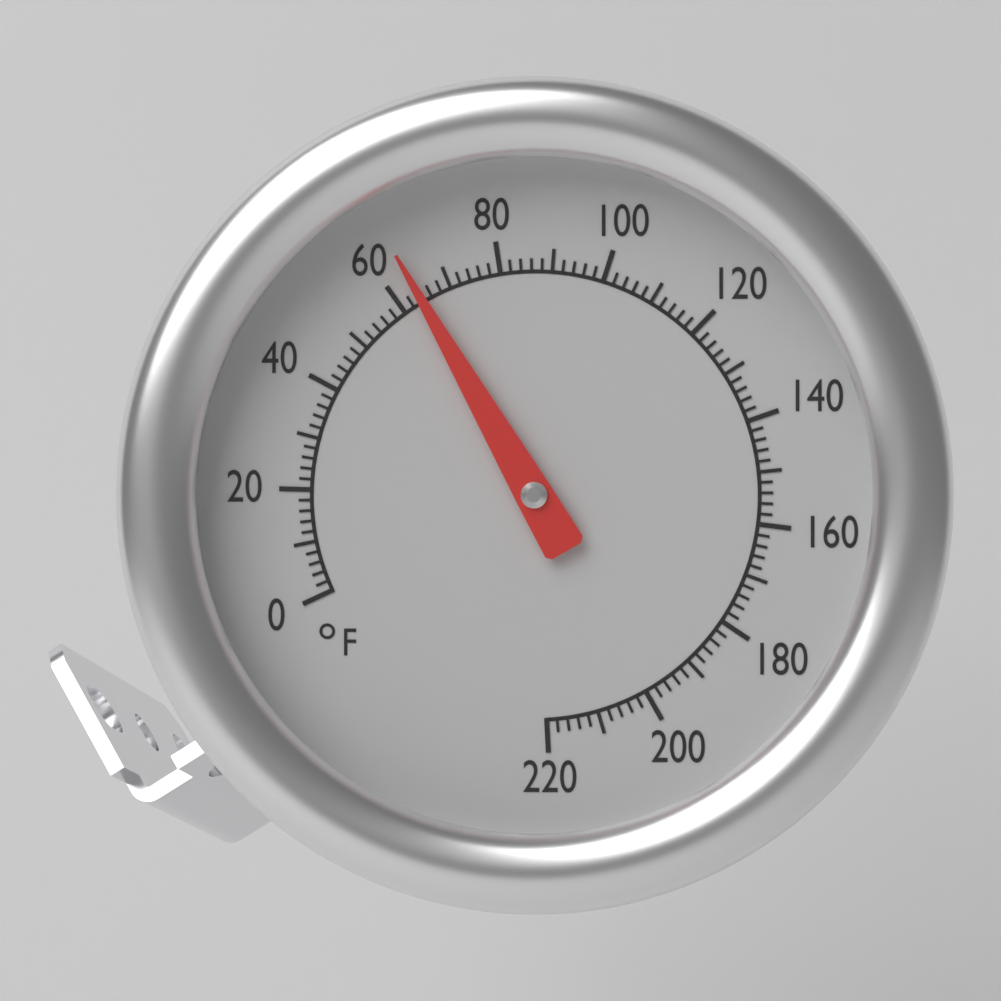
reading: 64 °F
